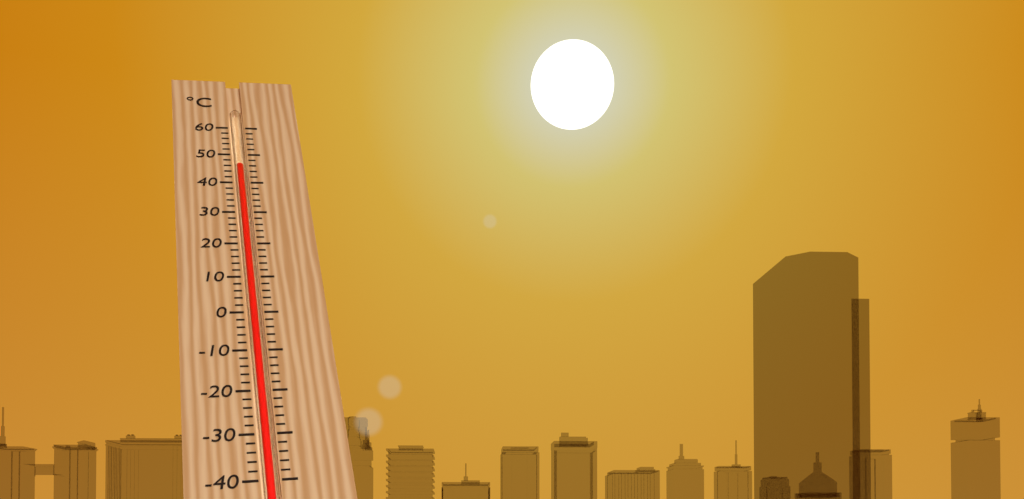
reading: 46 °C
